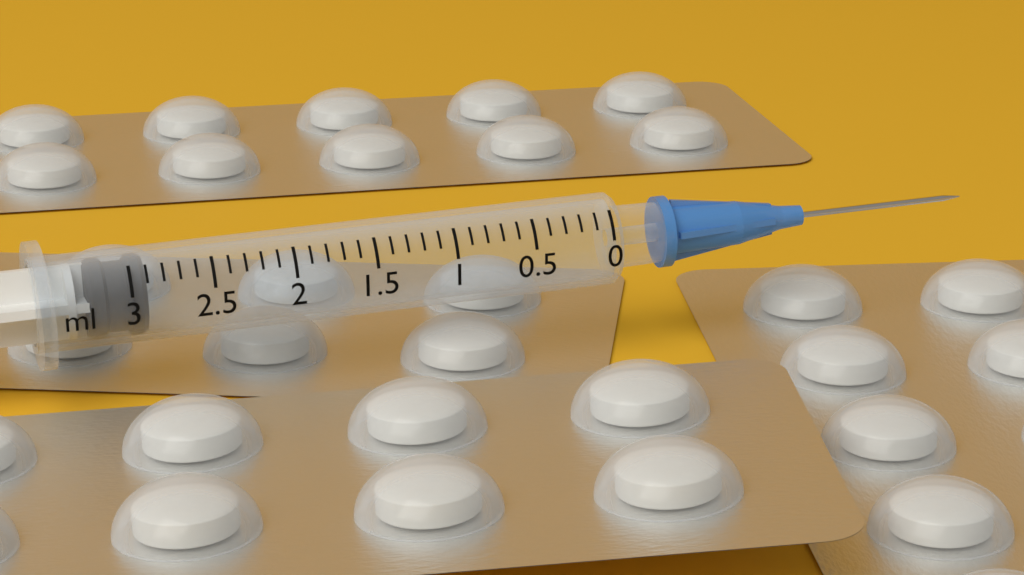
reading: 2.9 ml
